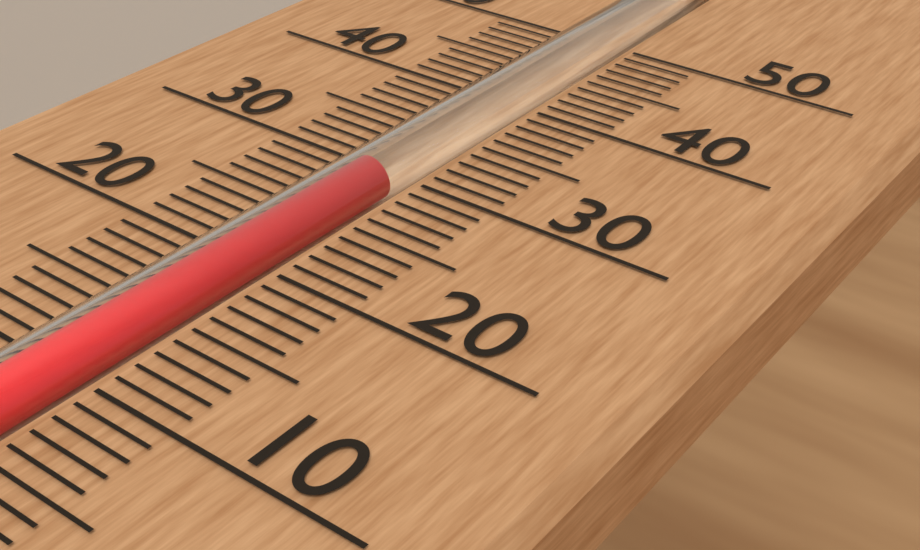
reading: 29 (no unit)
